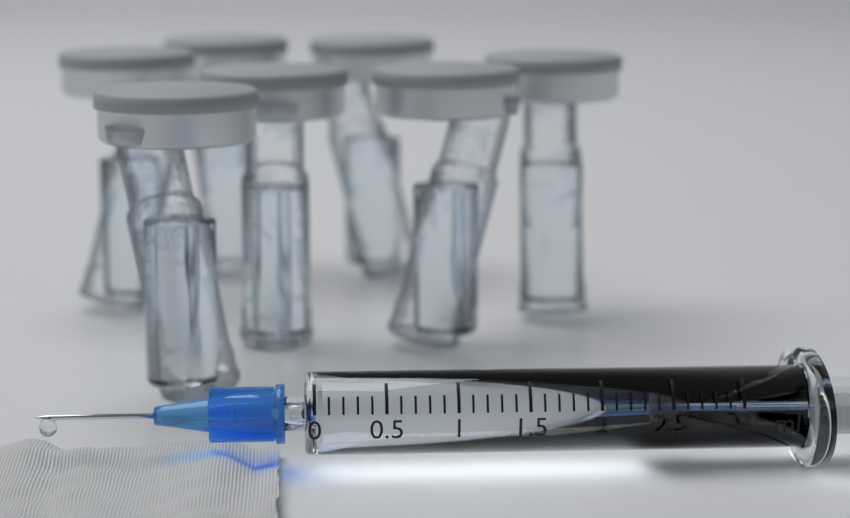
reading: 2.3 ml
